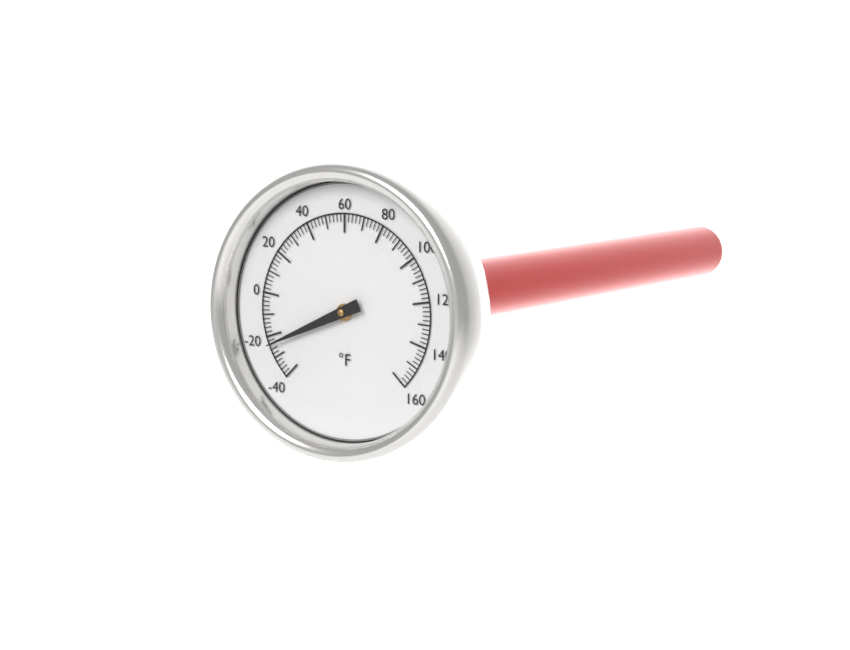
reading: -24 °F
